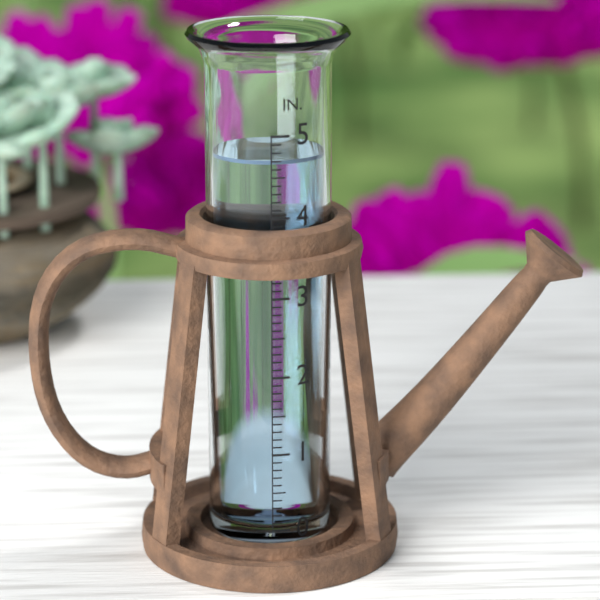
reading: 4.7 in
